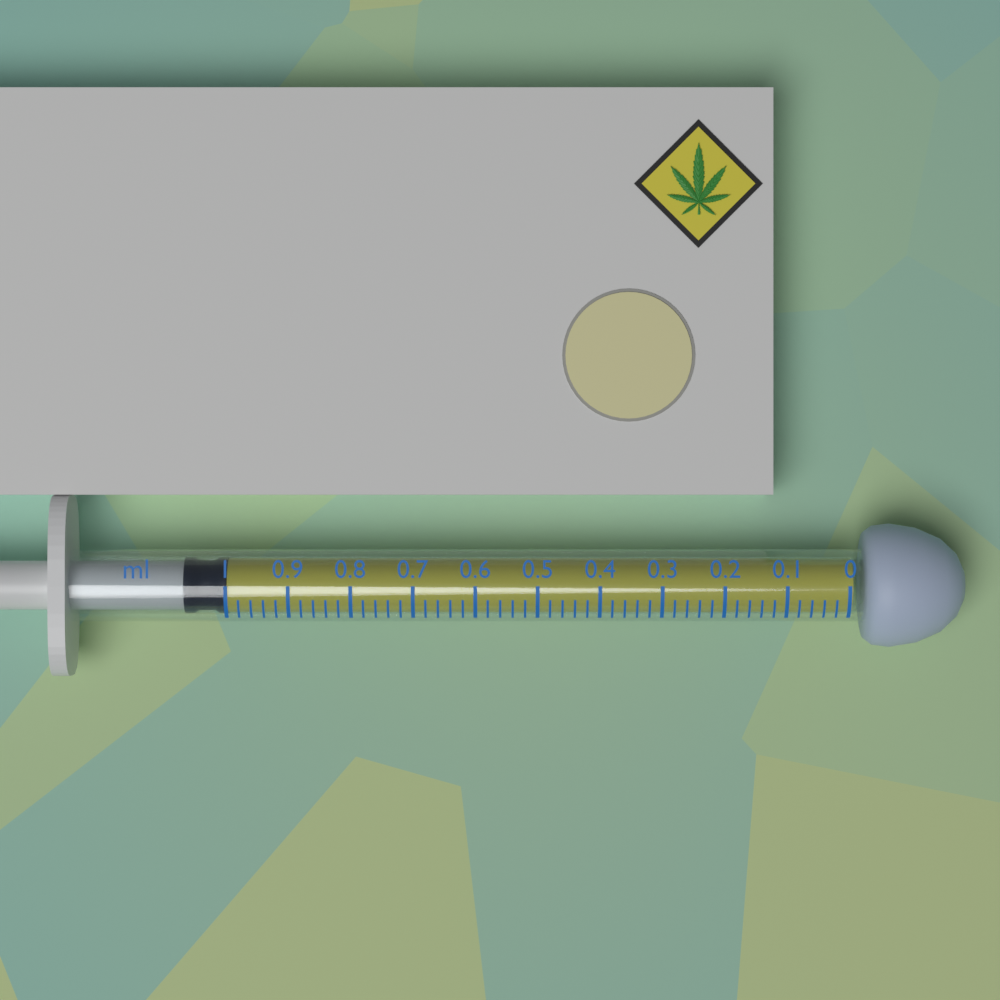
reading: 1.00 ml
